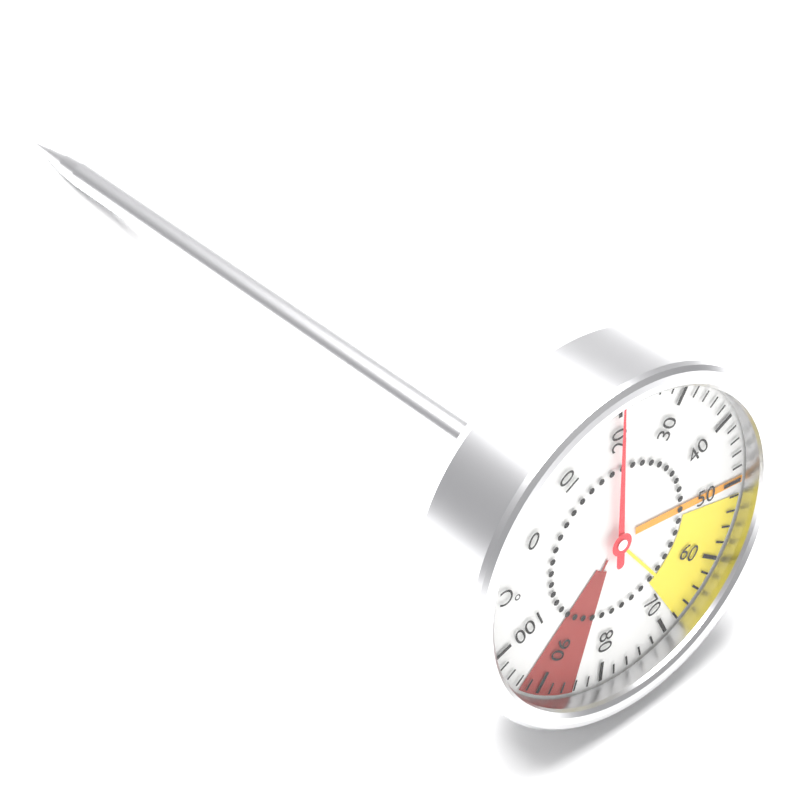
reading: 20 °C
